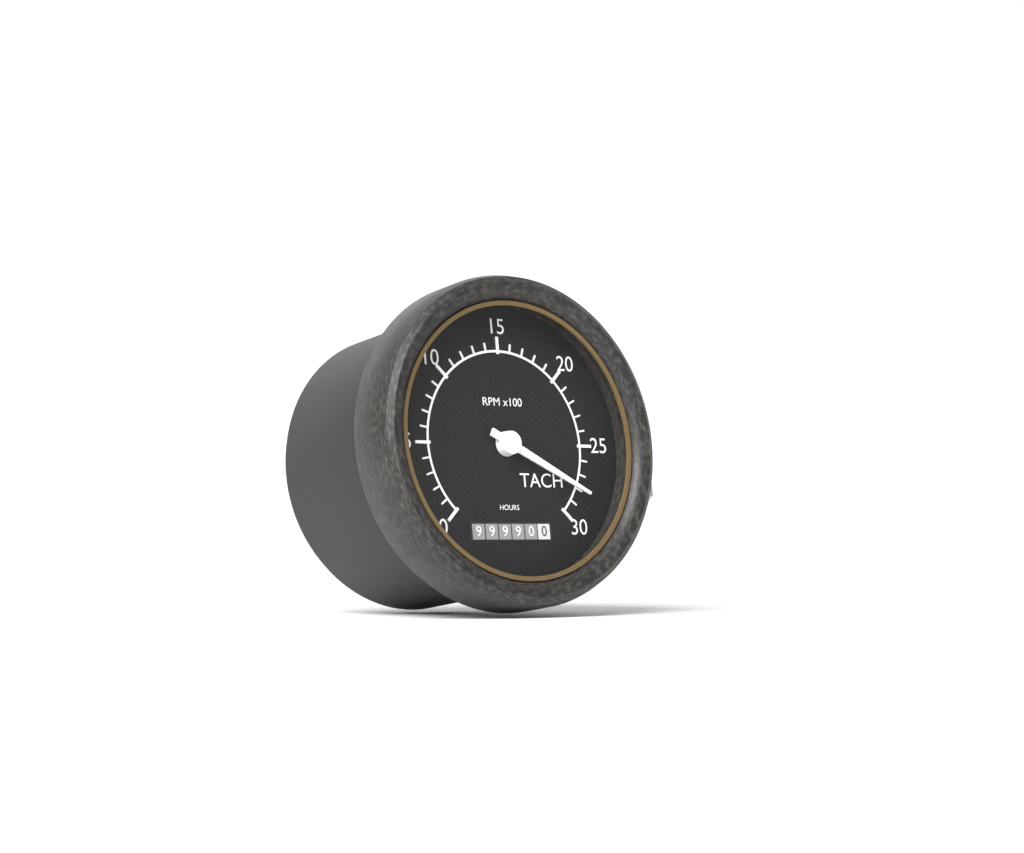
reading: 2800 RPM
